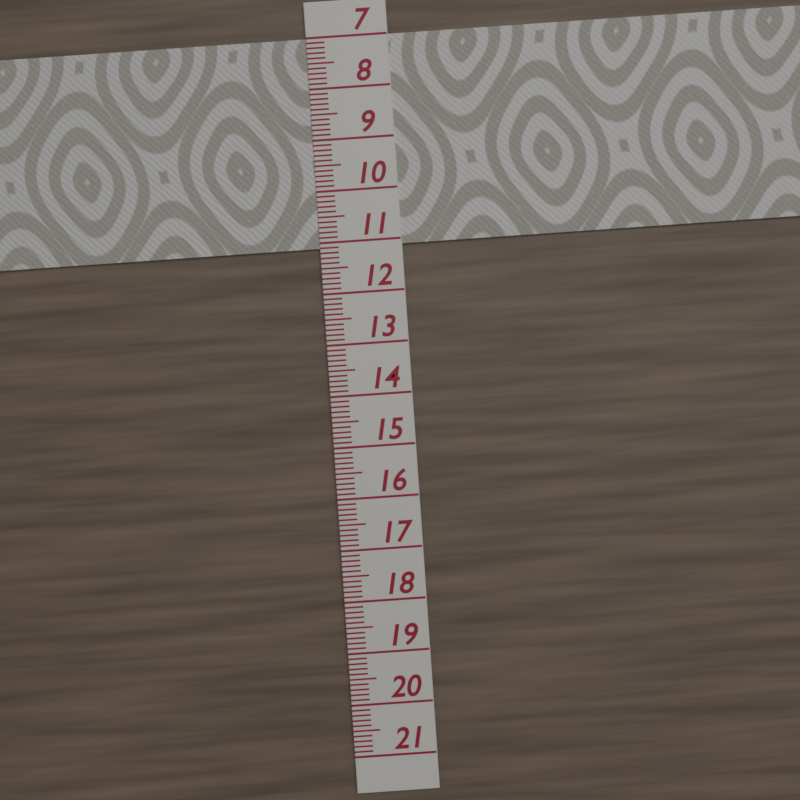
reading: 11.1 (no unit)
